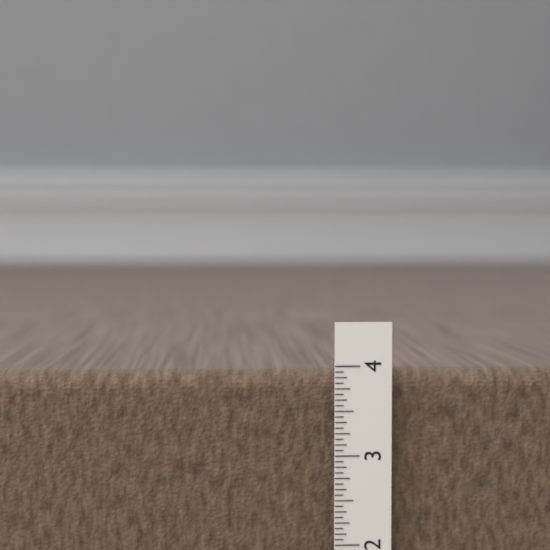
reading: 3.9375 in
